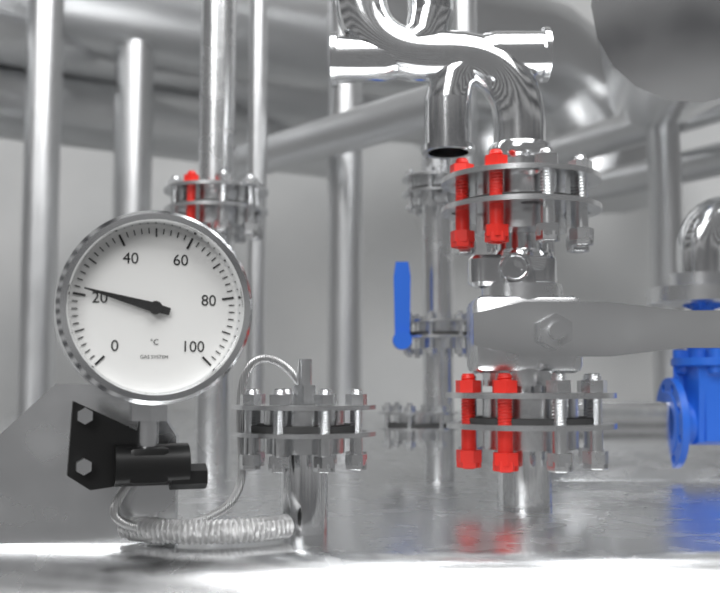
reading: 22 °C
